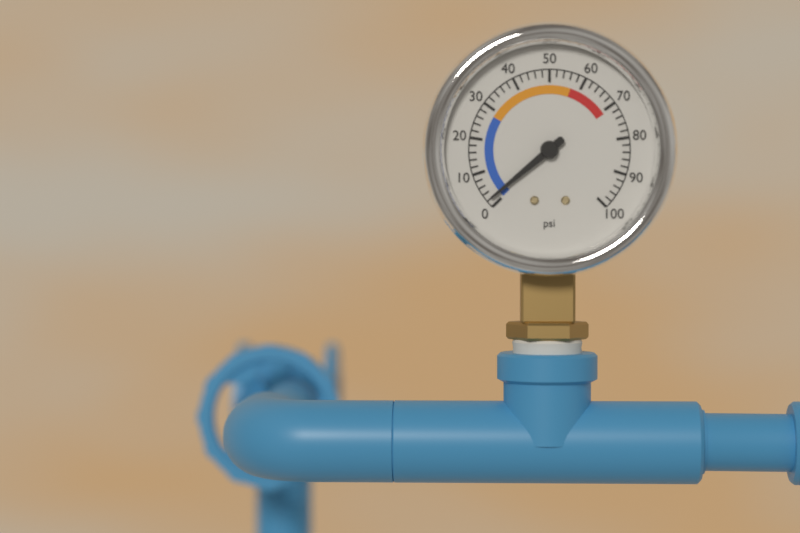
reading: 2 psi
